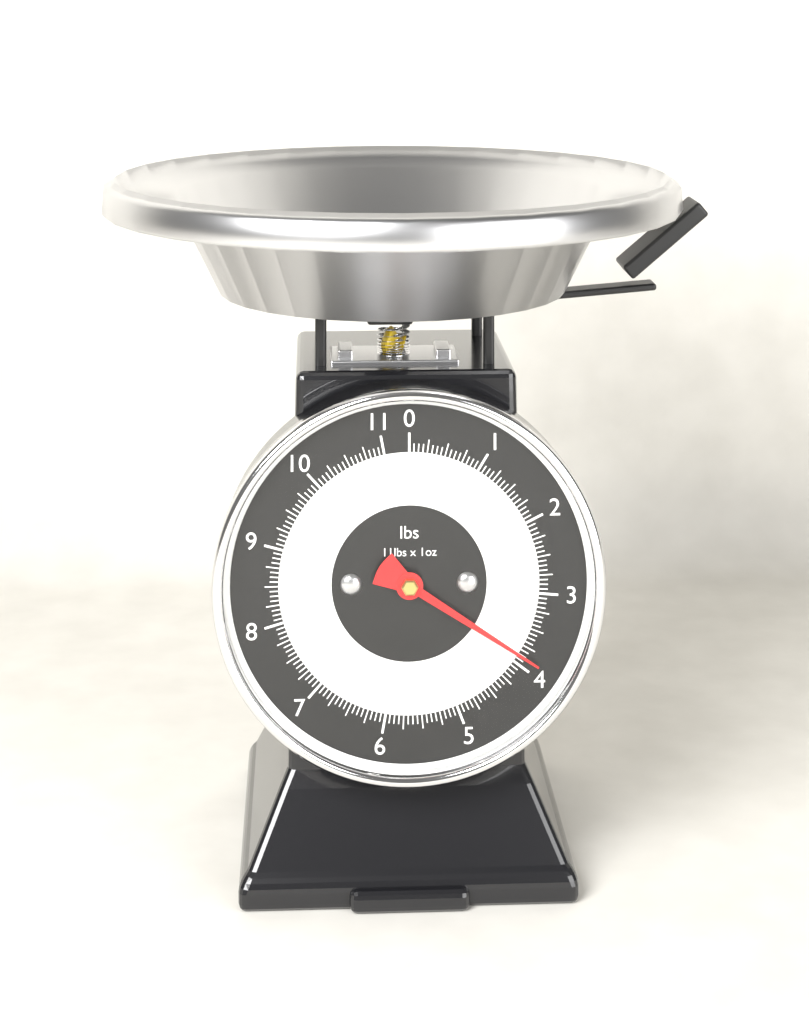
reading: 3.8750 lbs
